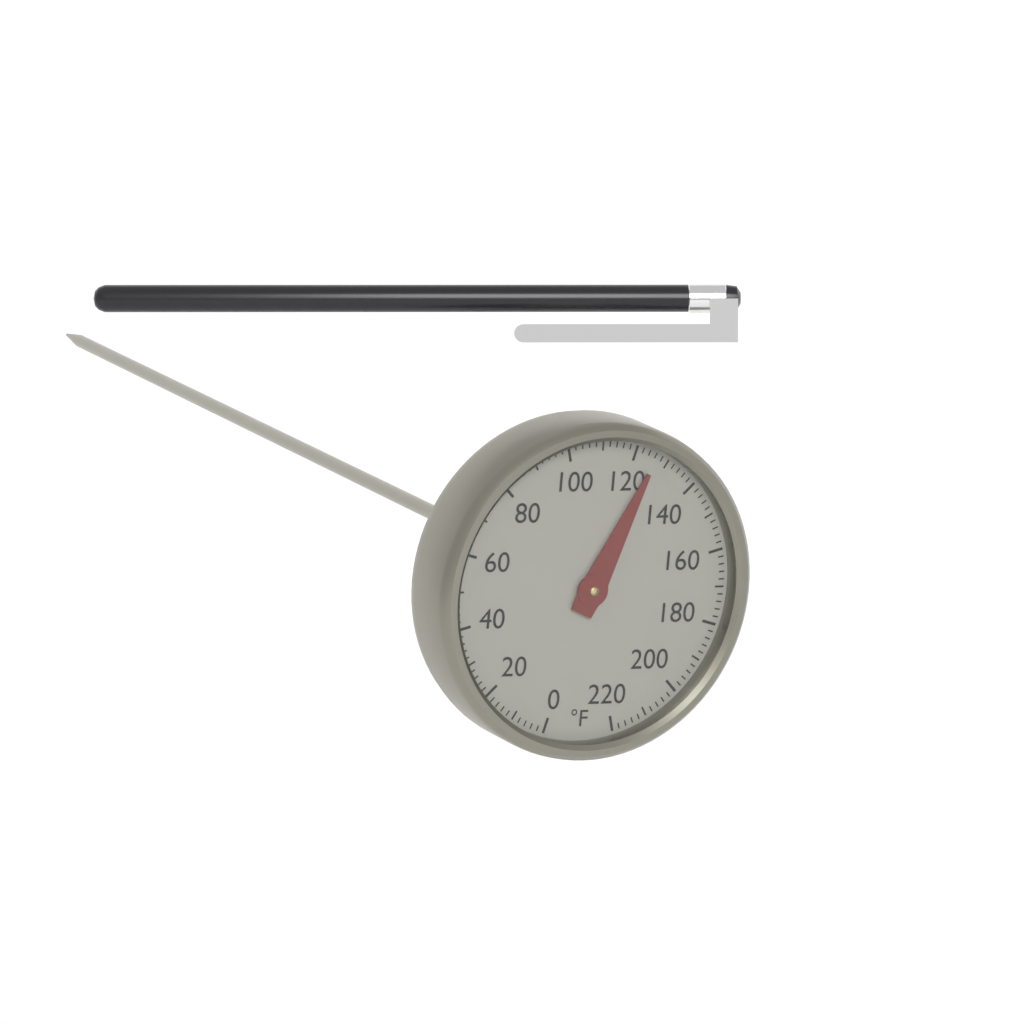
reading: 126 °F
